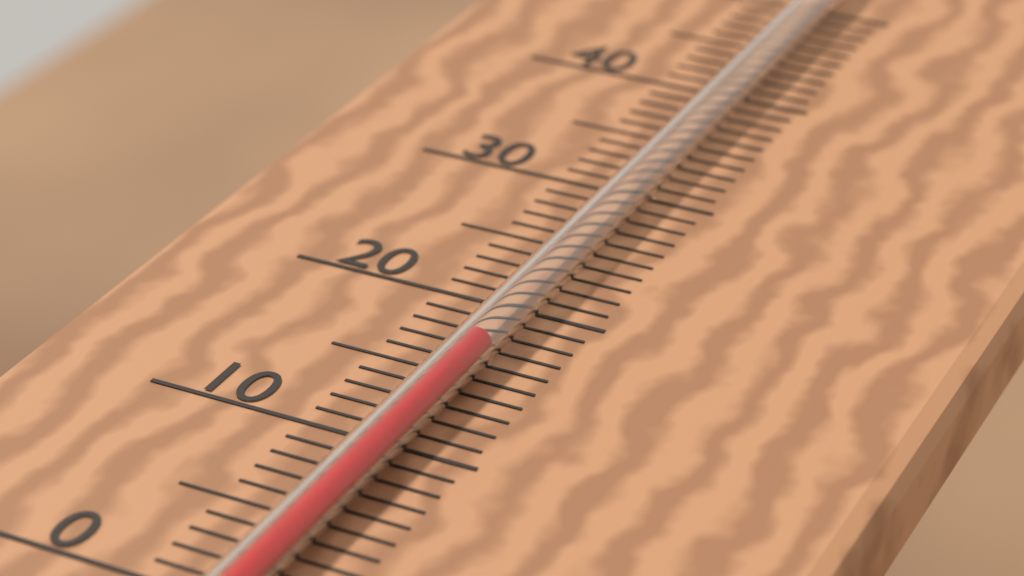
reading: 16 °C
